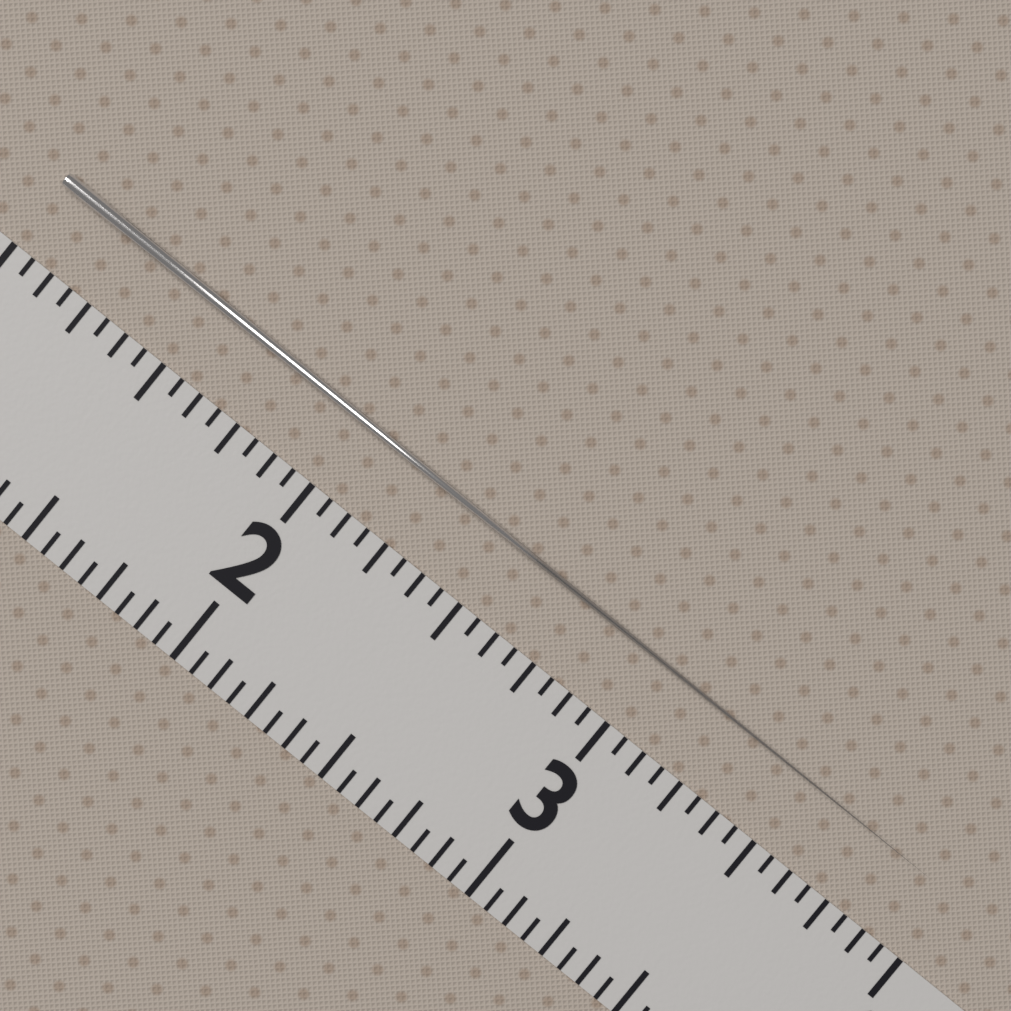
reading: 3.9375 in
